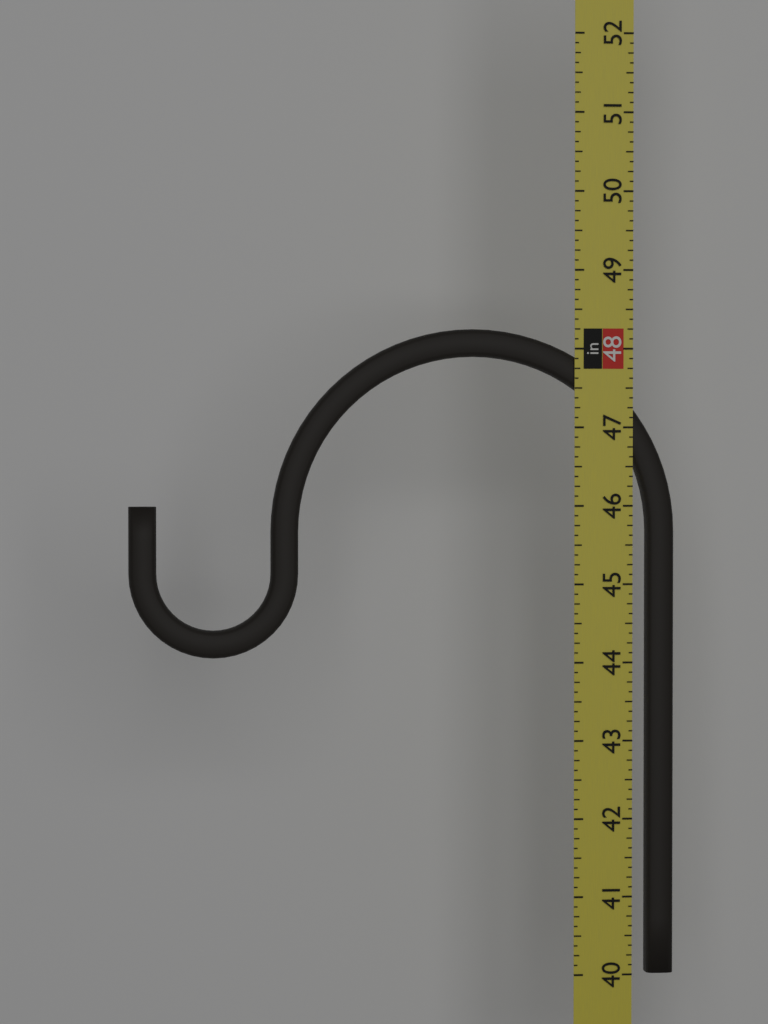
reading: 48.250 in
